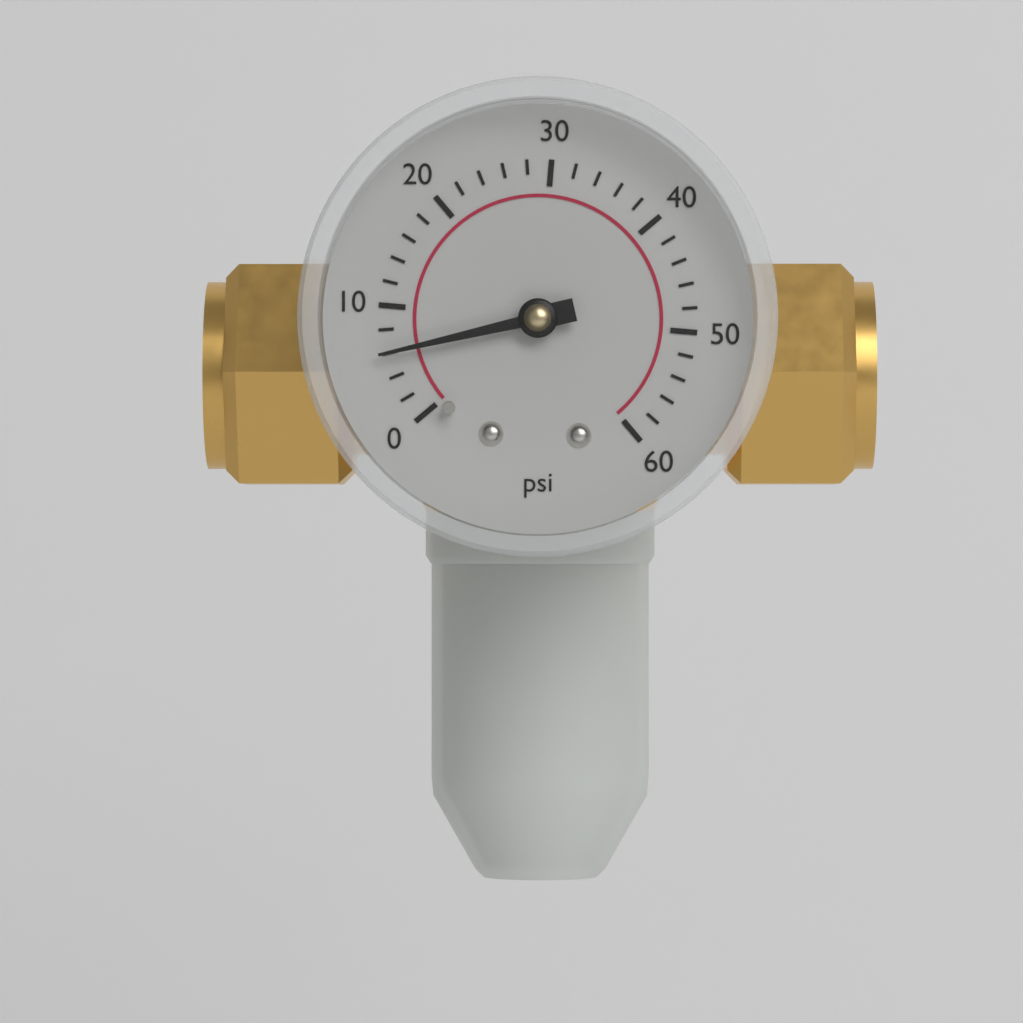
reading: 6 psi
